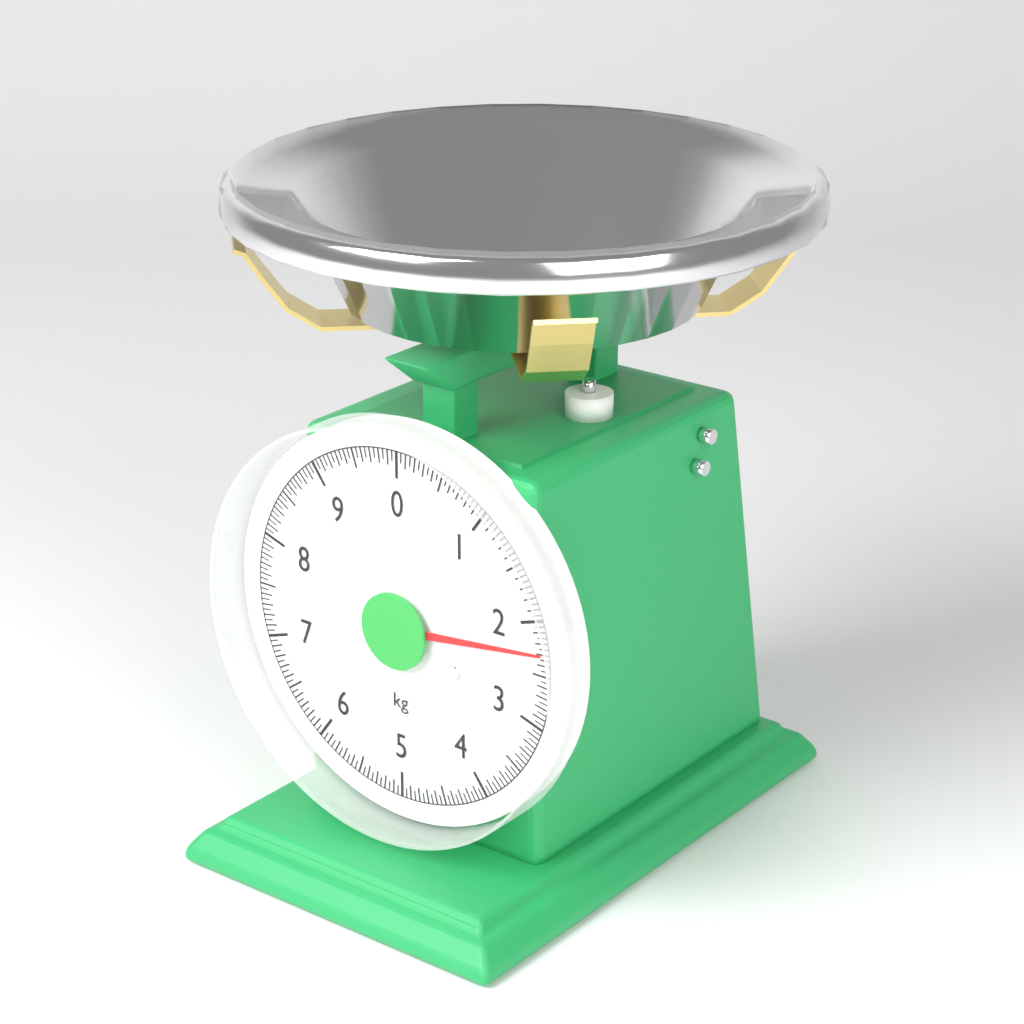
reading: 2.30 kg
